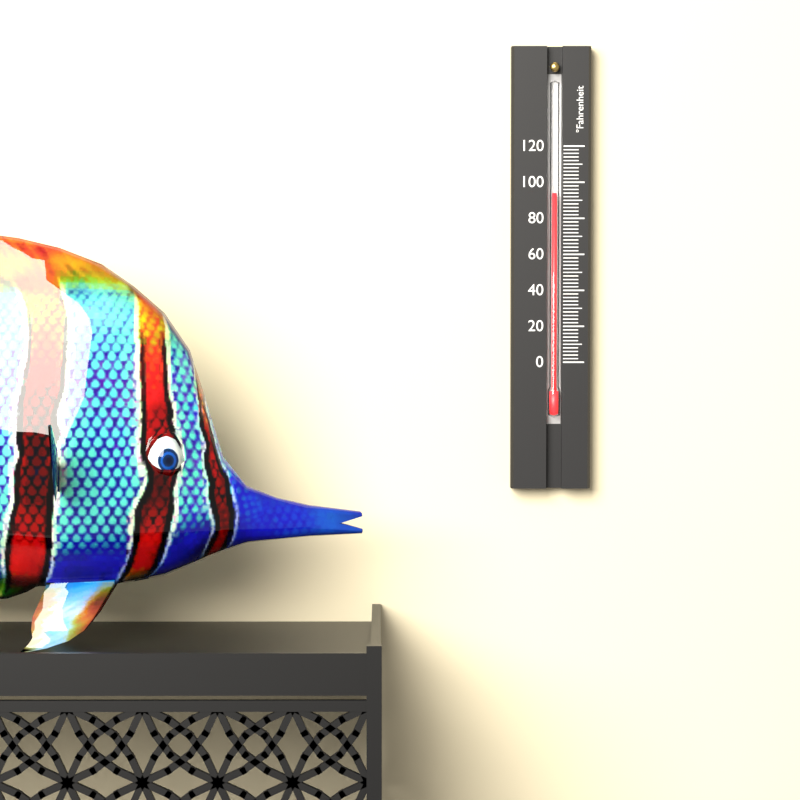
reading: 94 °F
